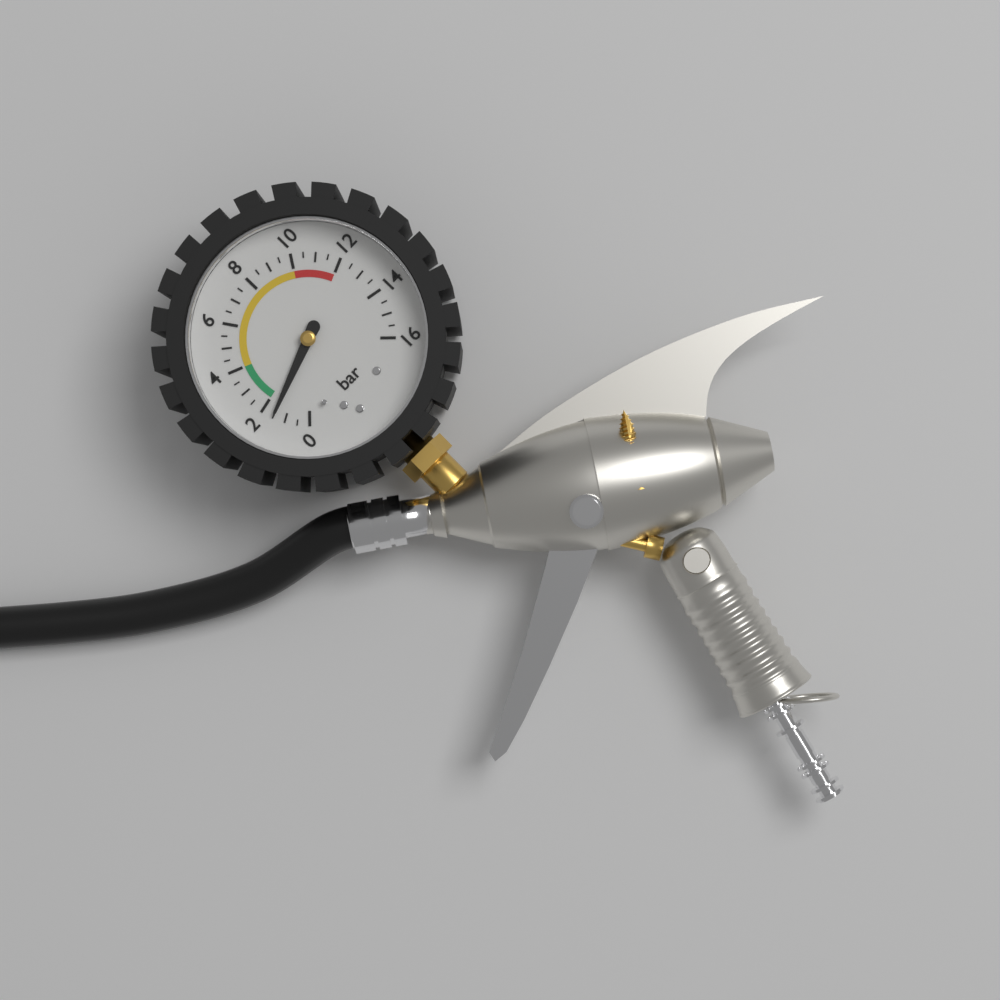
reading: 1.5 bar
